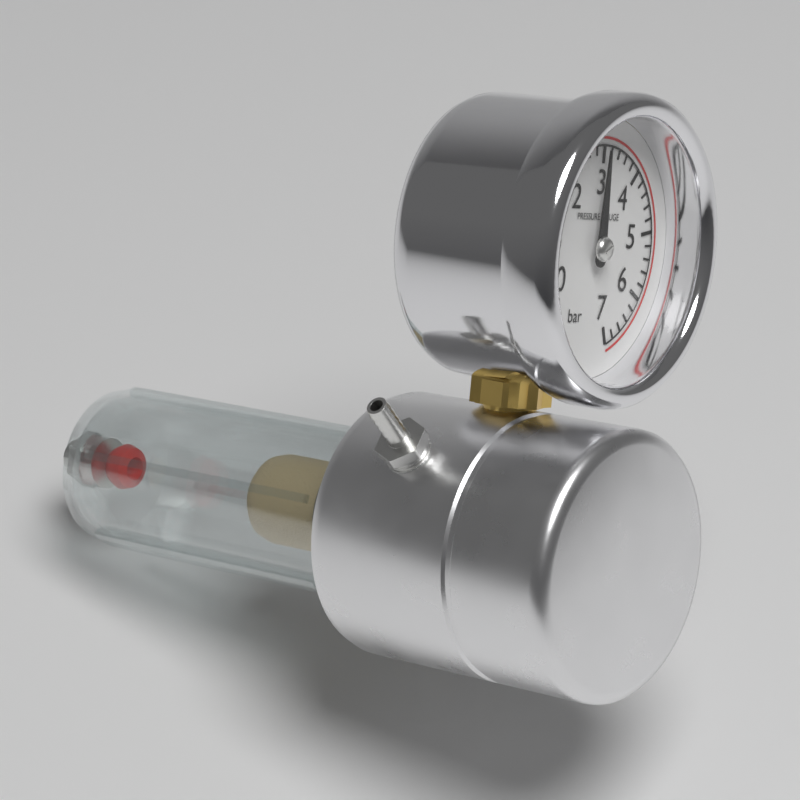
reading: 3.0 bar
